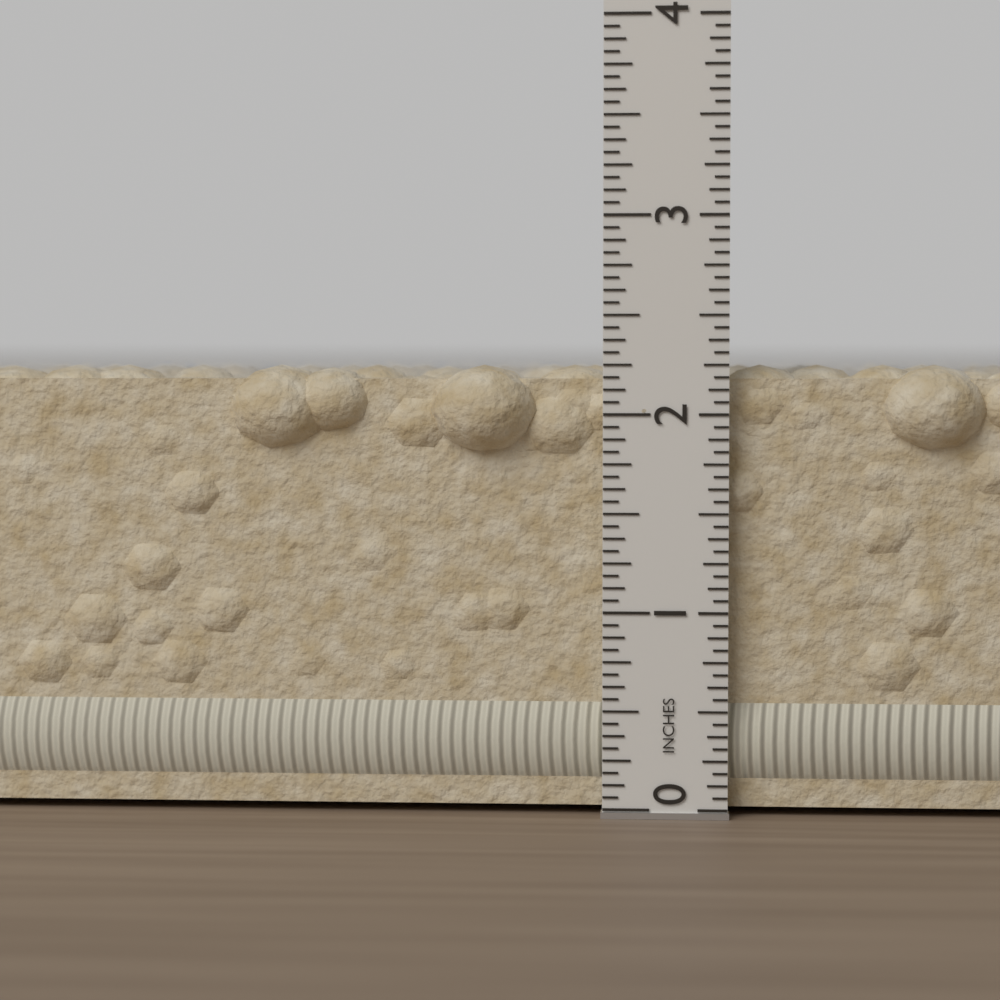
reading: 2.2500 in
